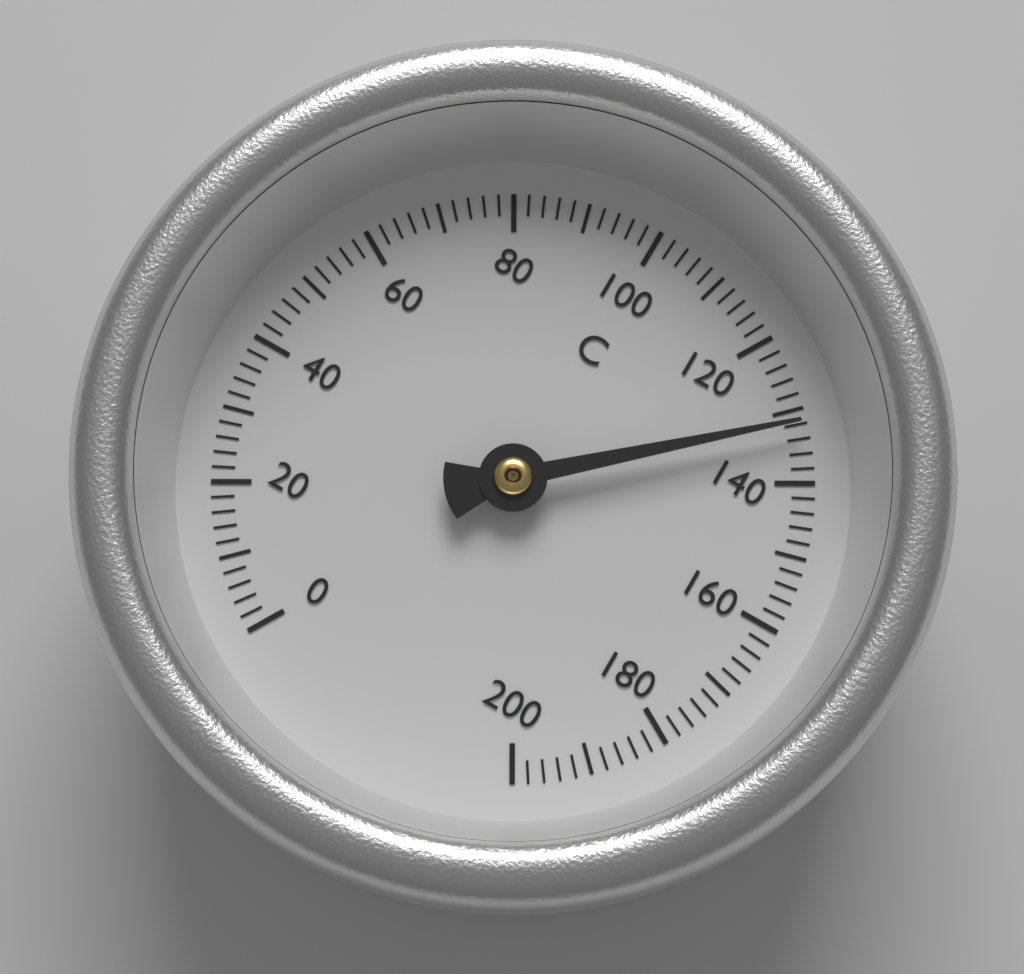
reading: 132 °C
